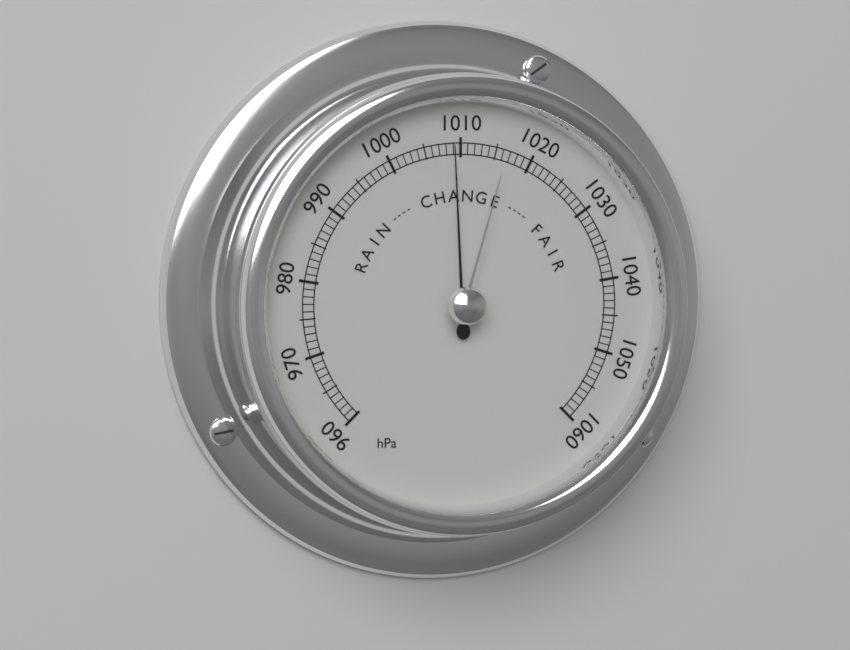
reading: 1009 hPa
